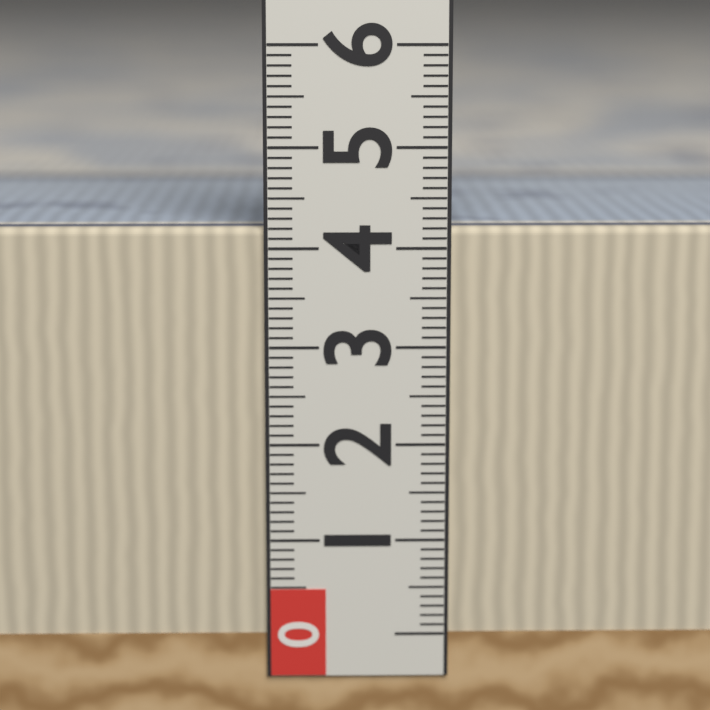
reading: 4.2 (no unit)
